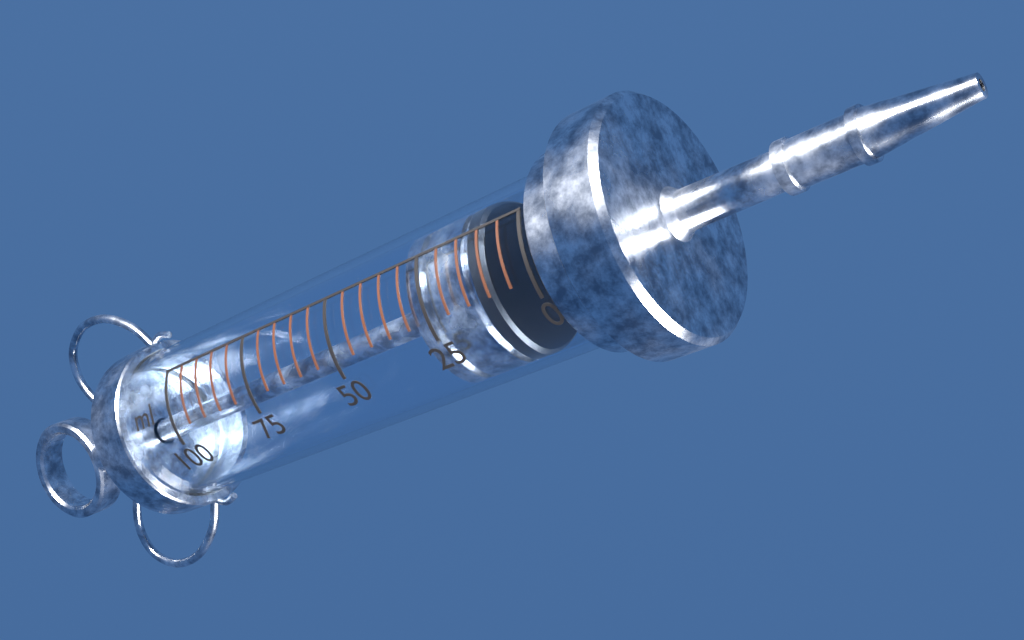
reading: 10 ml
